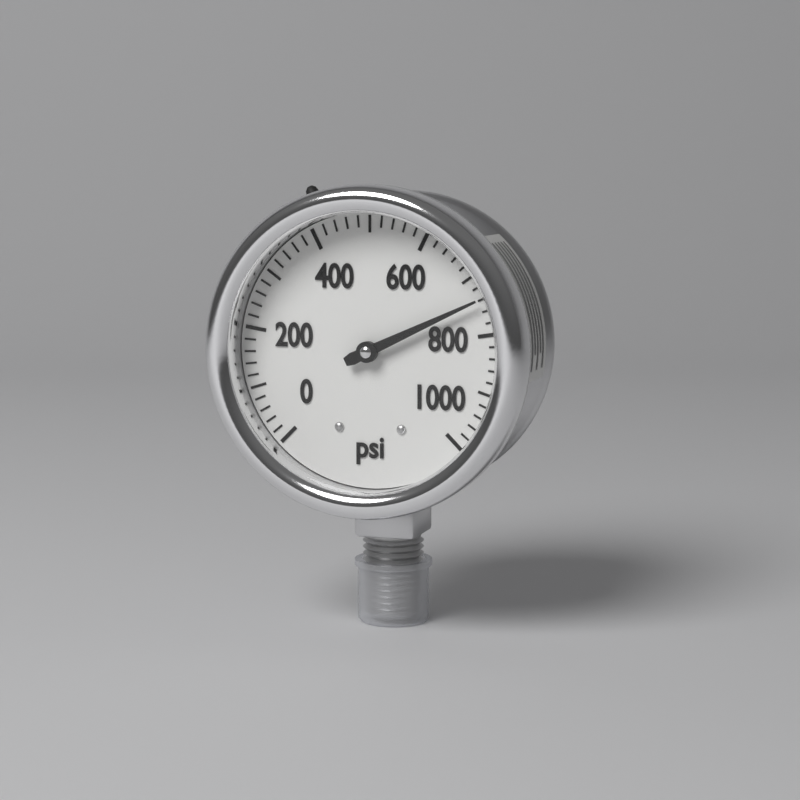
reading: 740 psi
